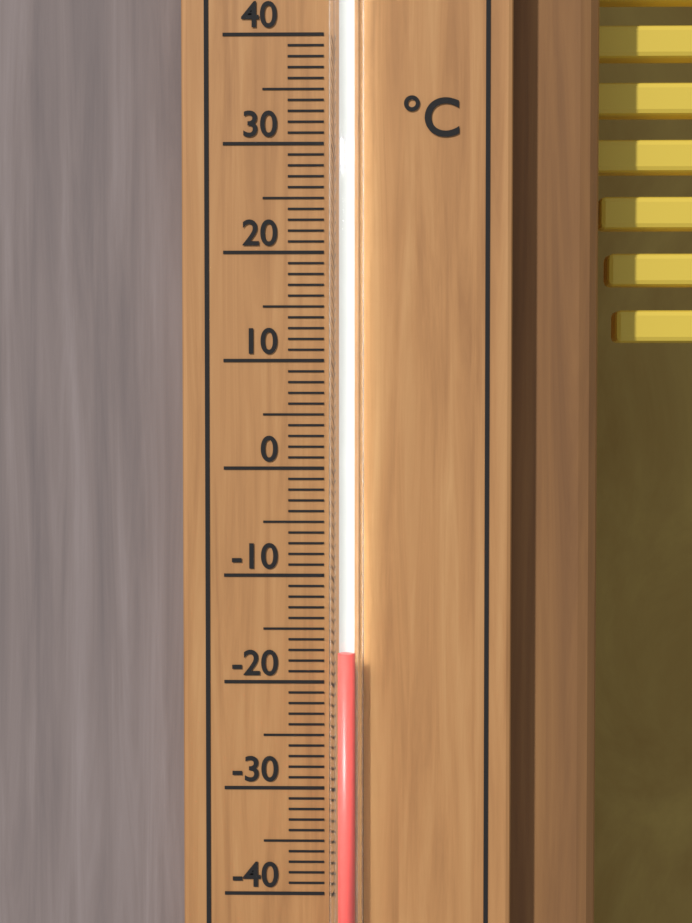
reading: -17 °C
